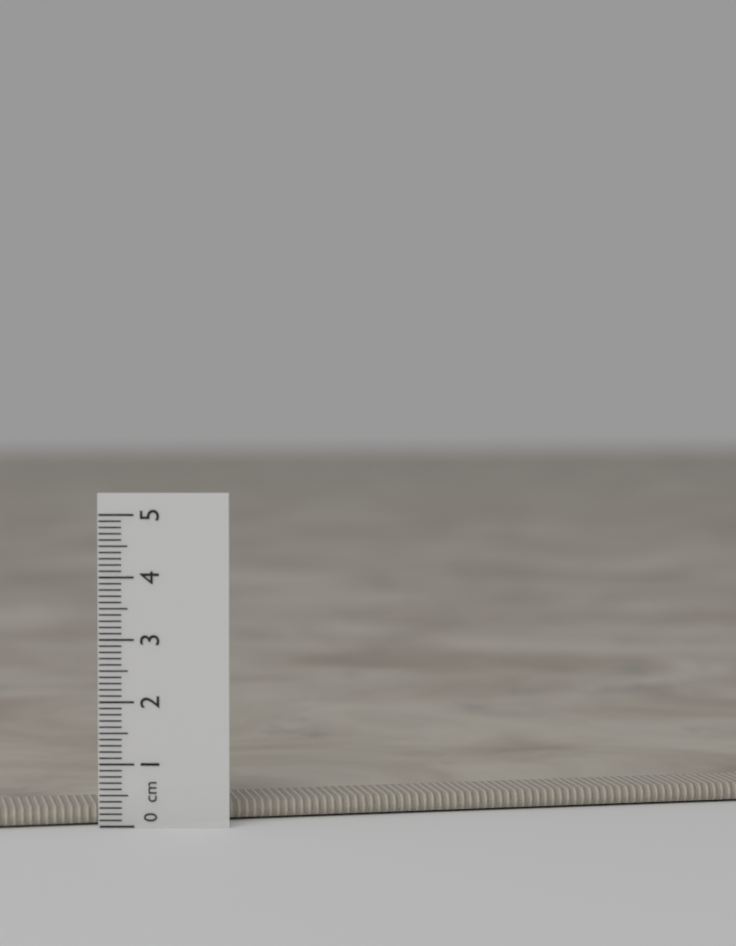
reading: 0.3 cm
